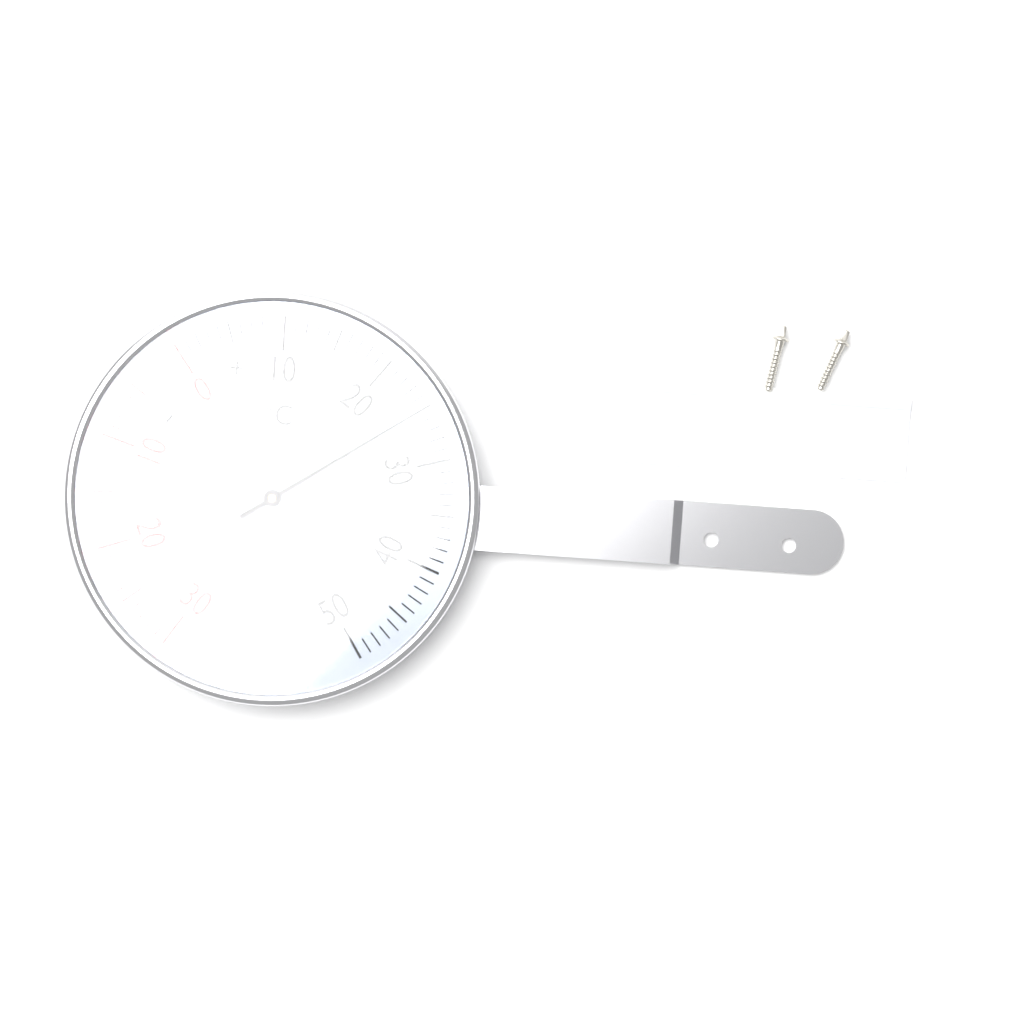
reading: 25 °C
